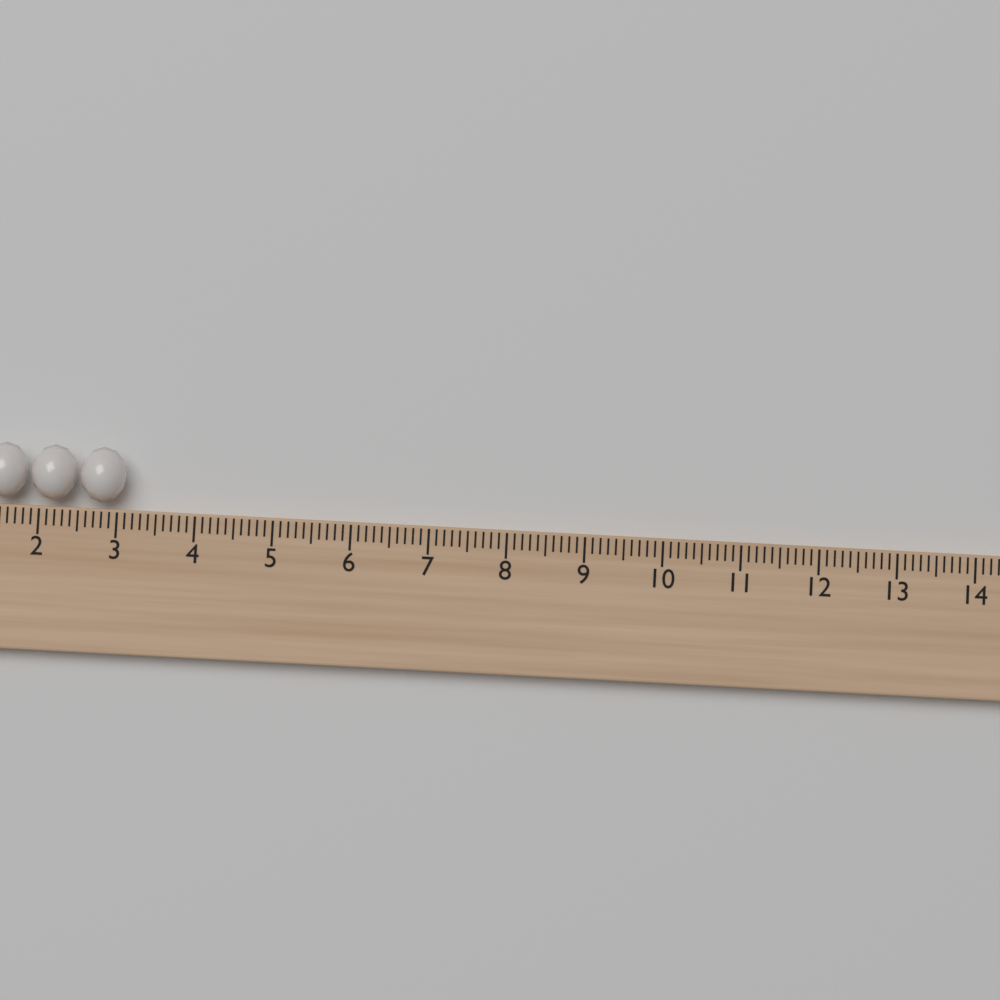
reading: 3.1 (no unit)
